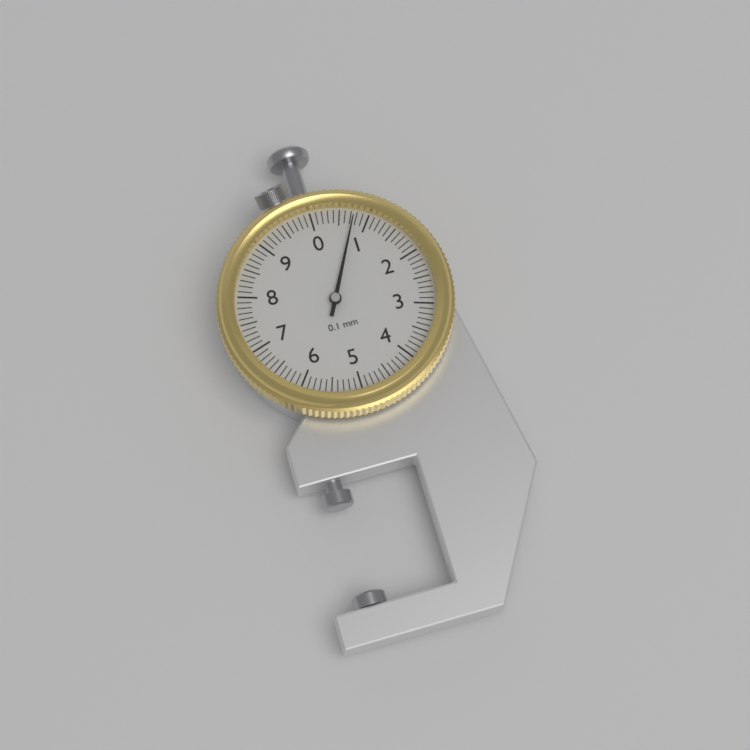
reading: 0.75 mm
